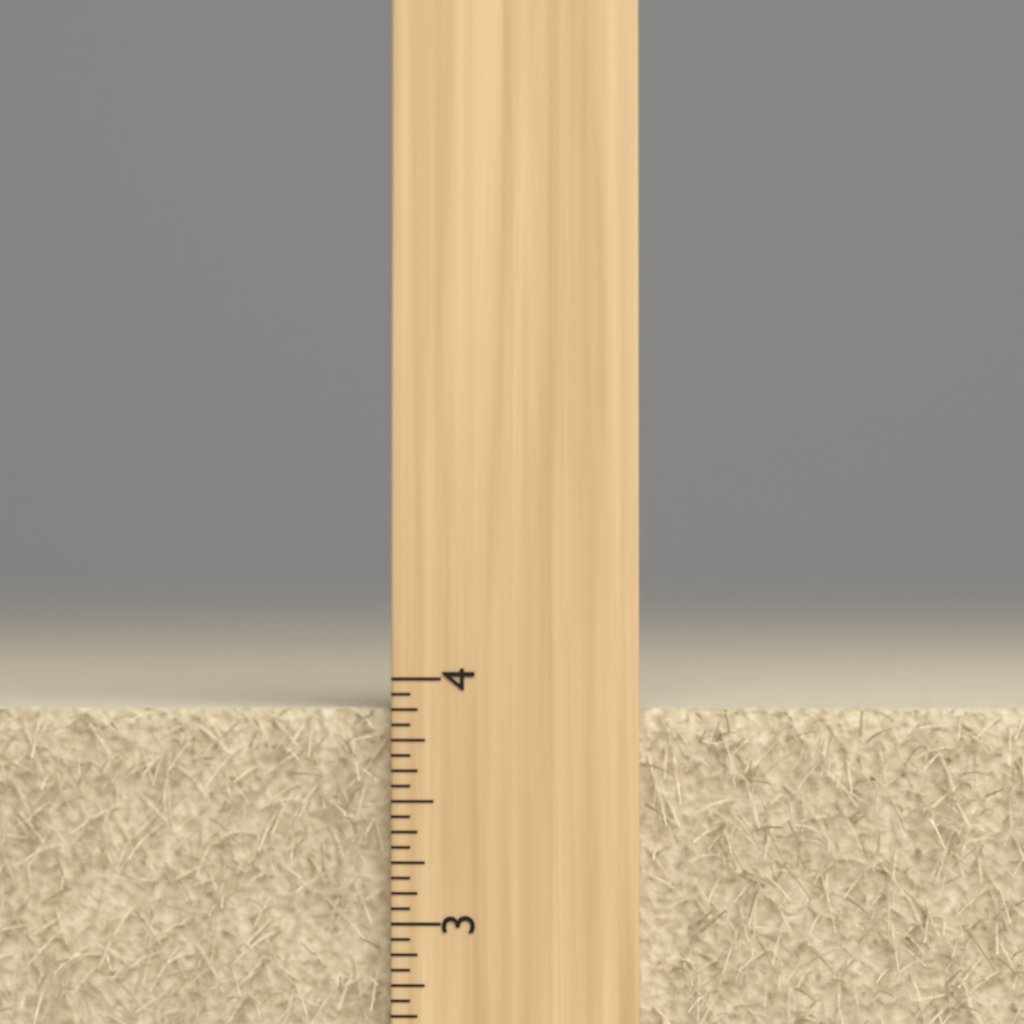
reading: 3.8750 inch
